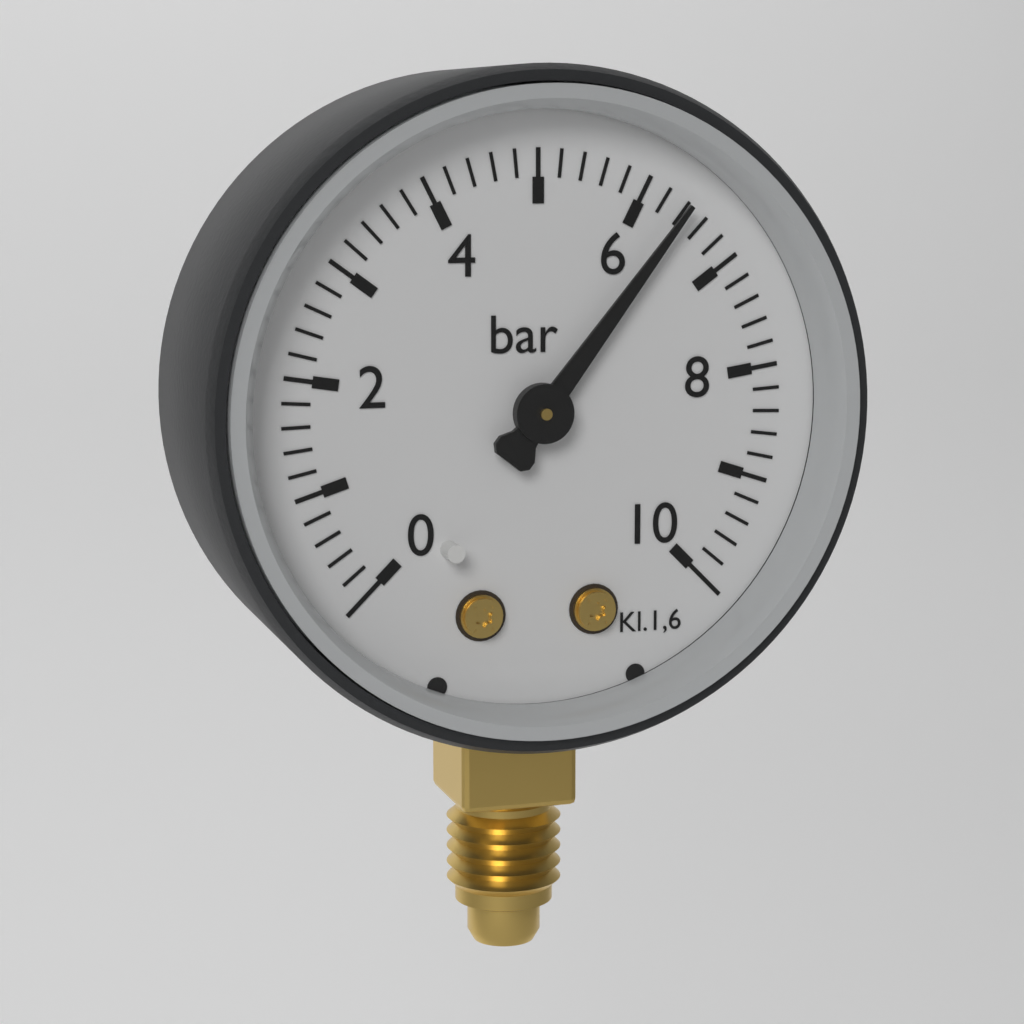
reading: 6.4 bar
